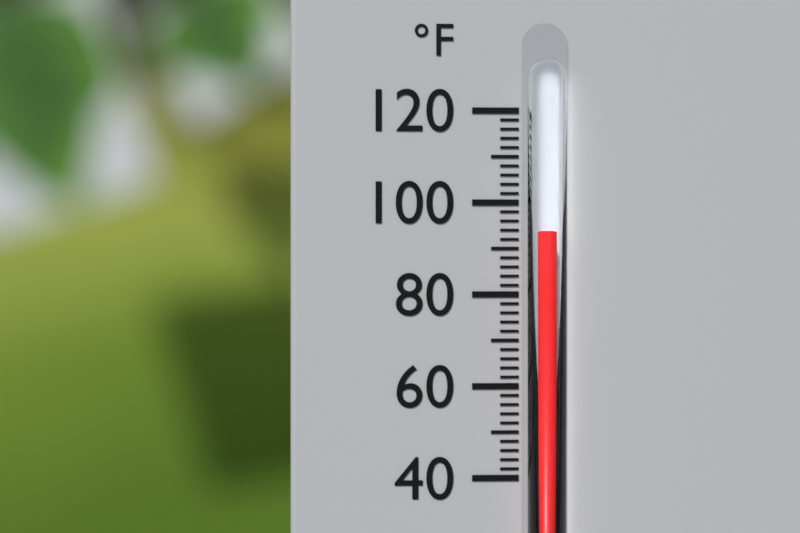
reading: 94 °F
